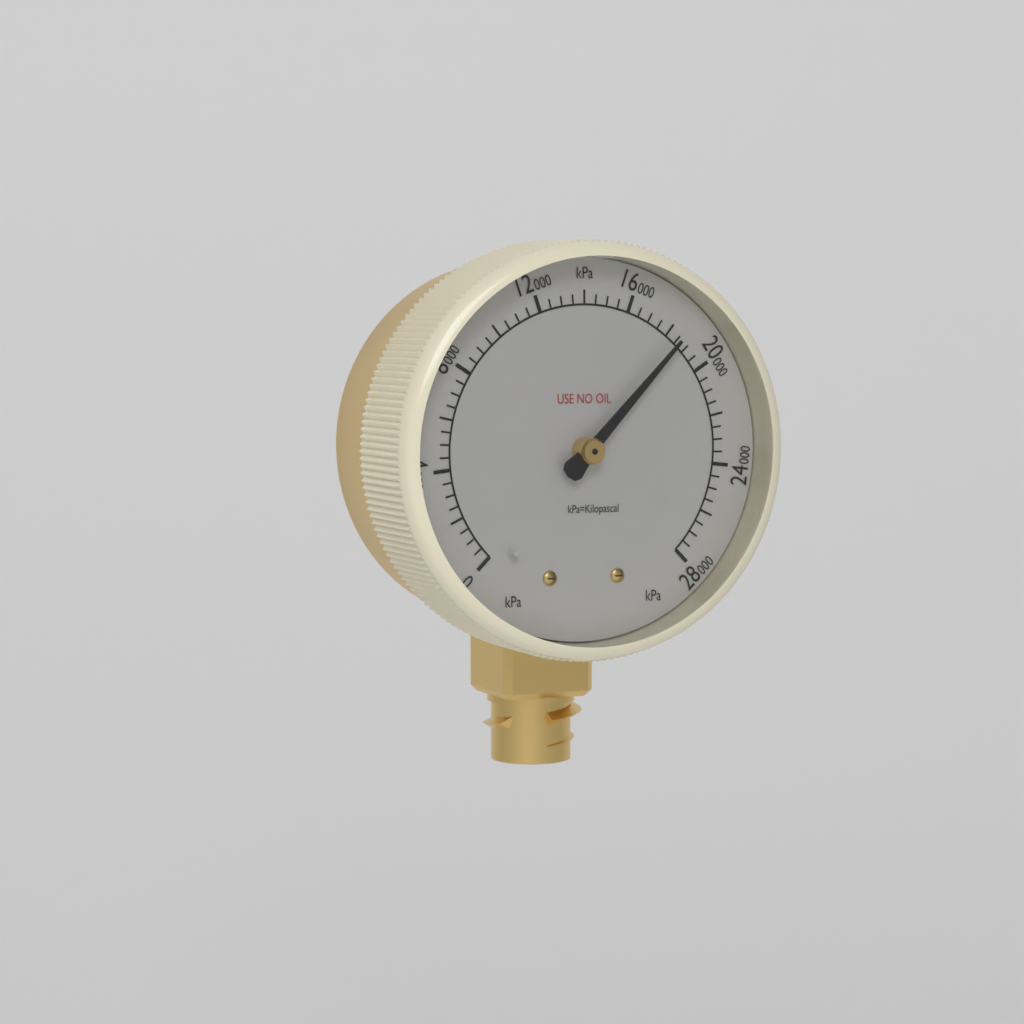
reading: 18500 kPa
